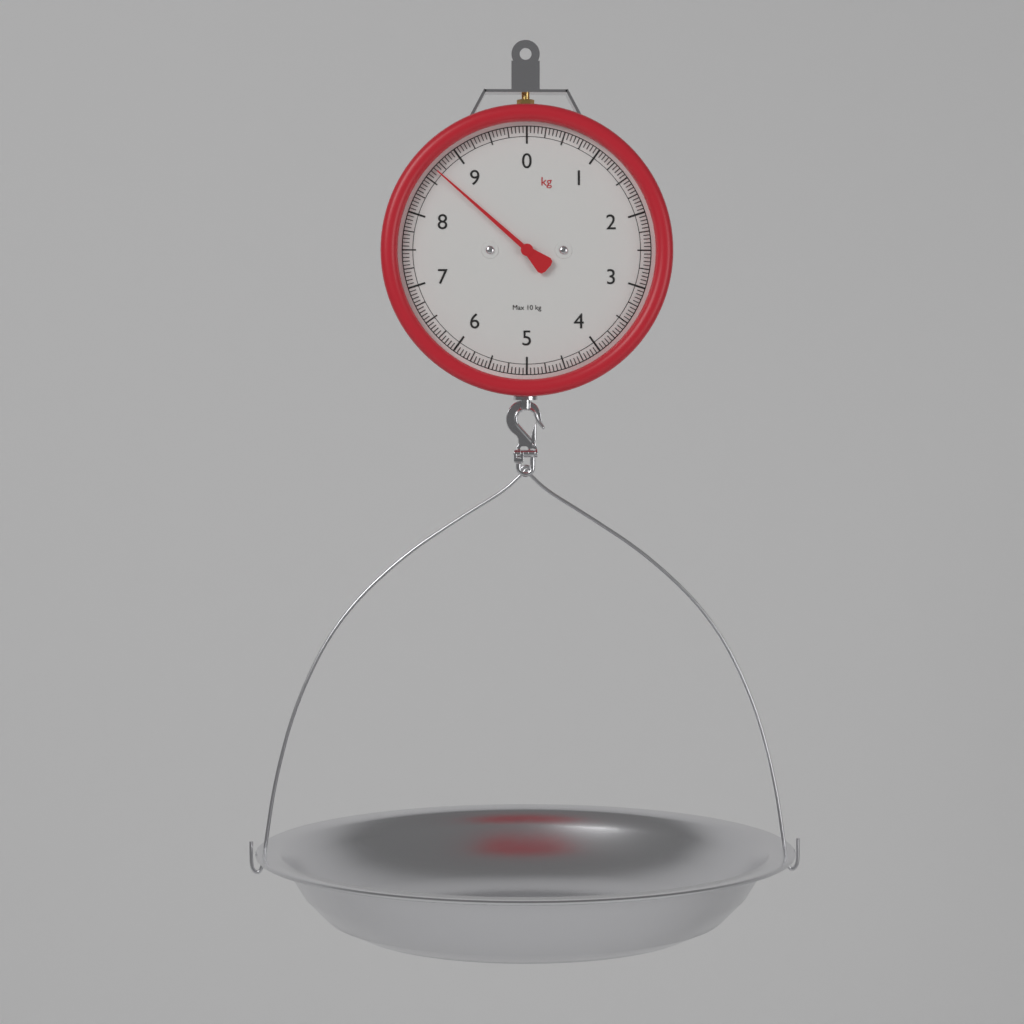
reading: 8.65 kg
